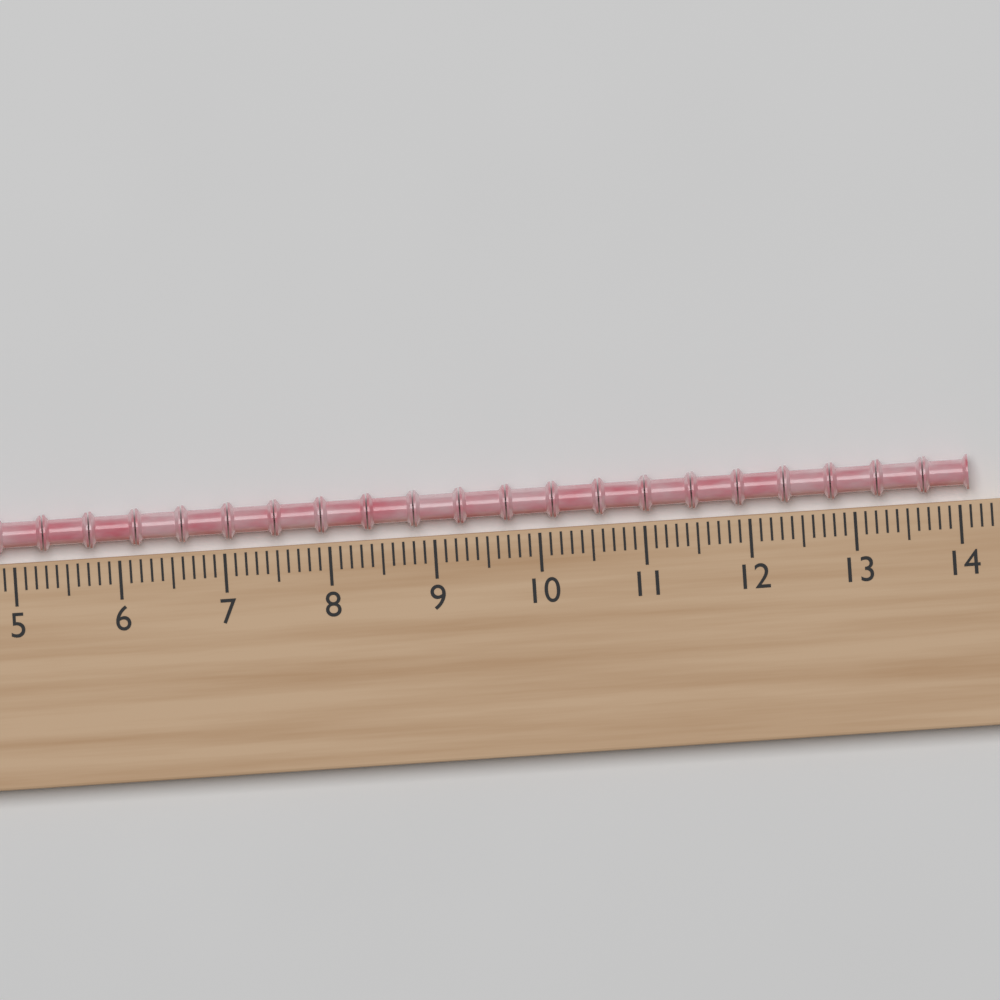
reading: 14.1 (no unit)
